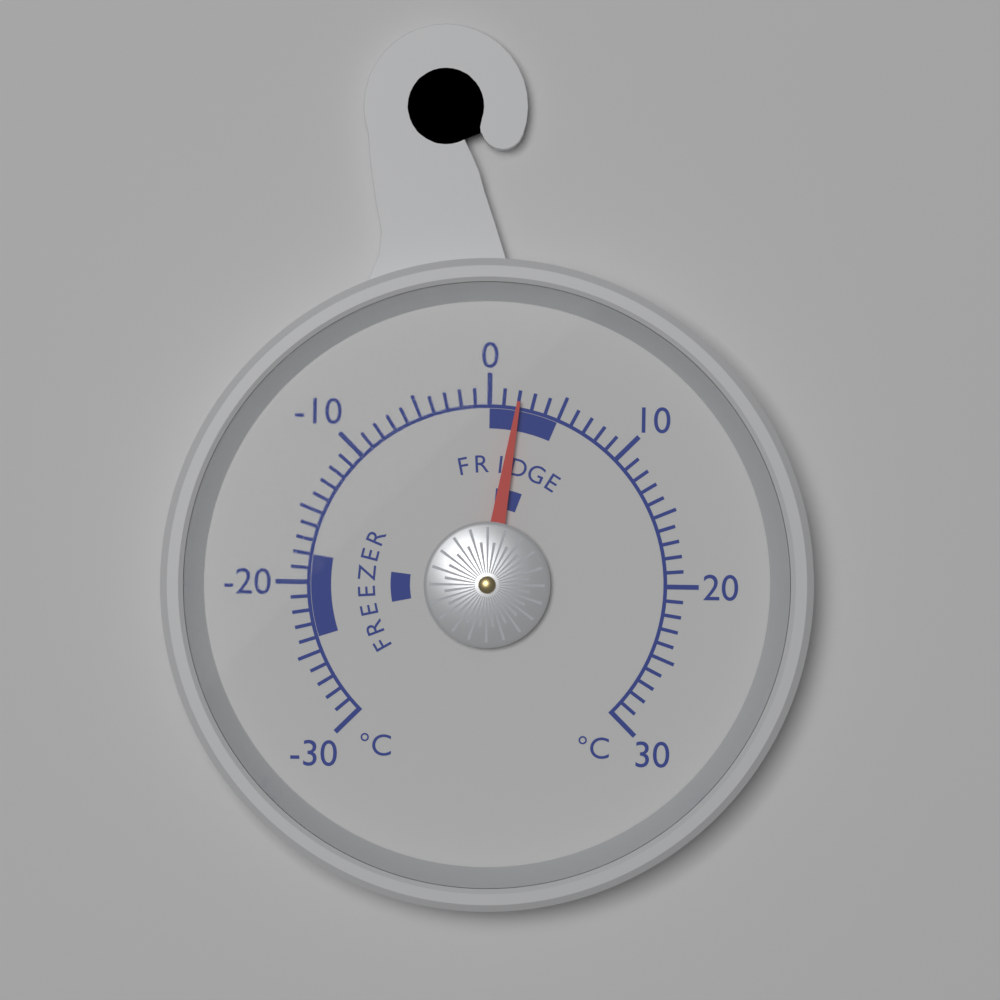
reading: 2 °C
